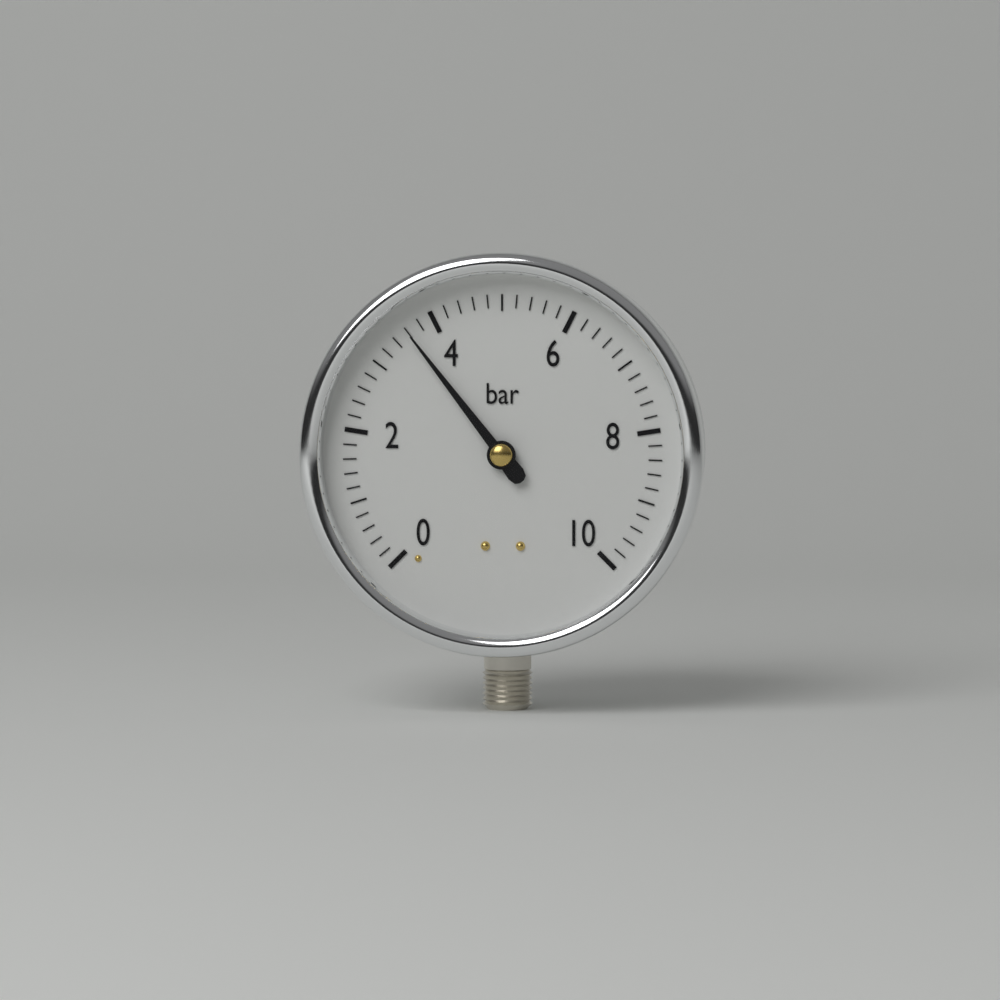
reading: 3.6 bar
